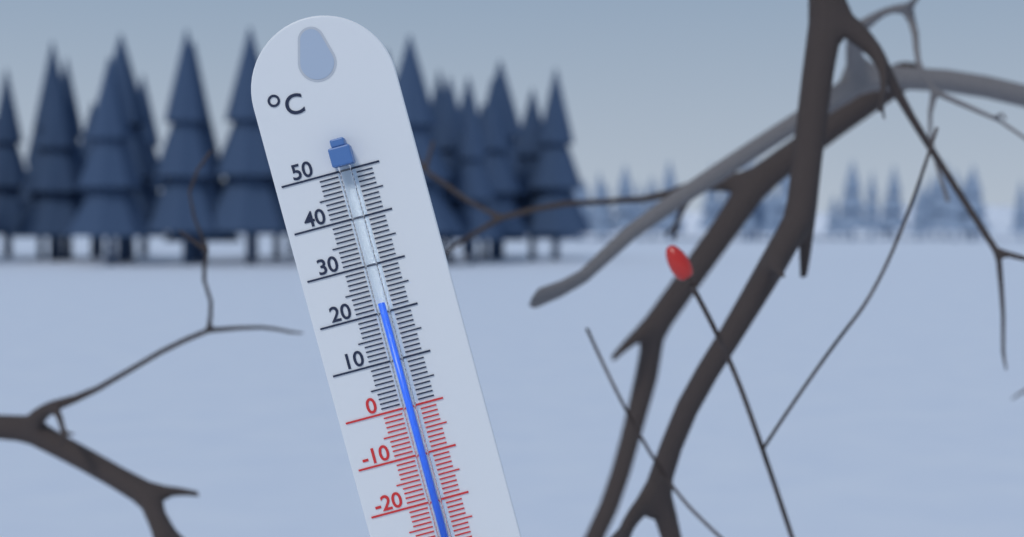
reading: 22 °C
